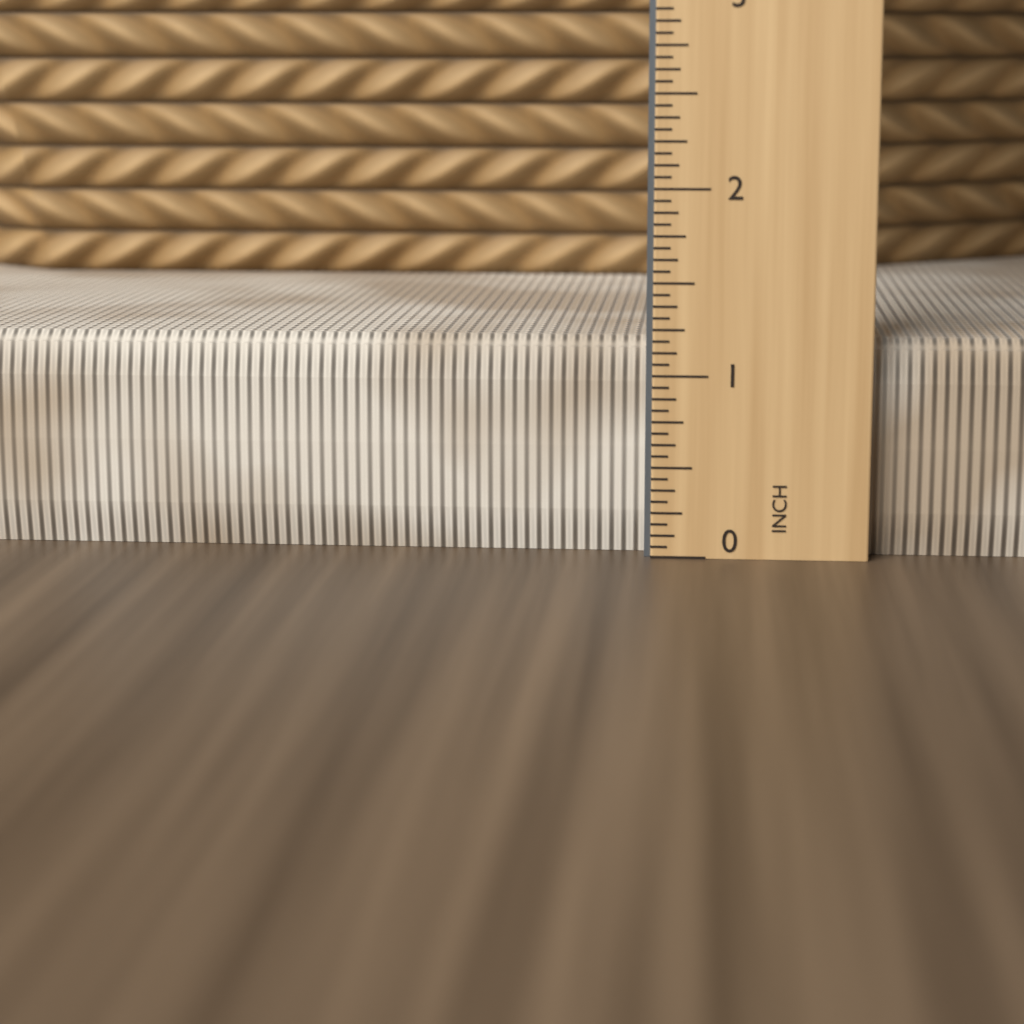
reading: 1.1875 in
